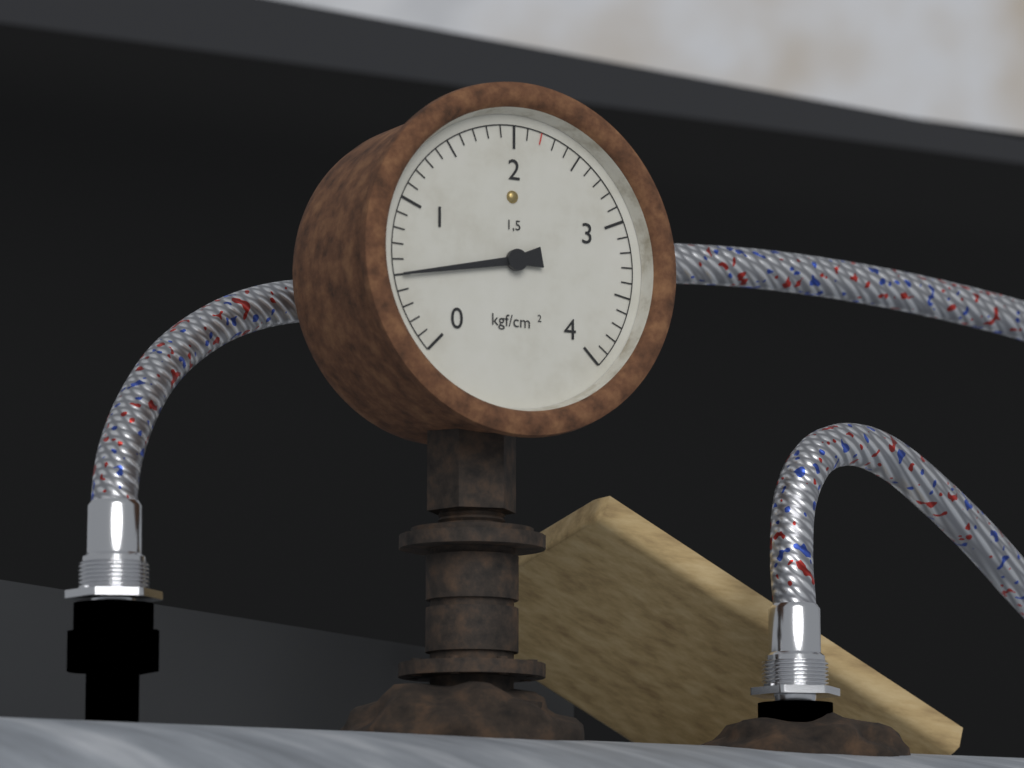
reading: 0.5 kgf/cm²
